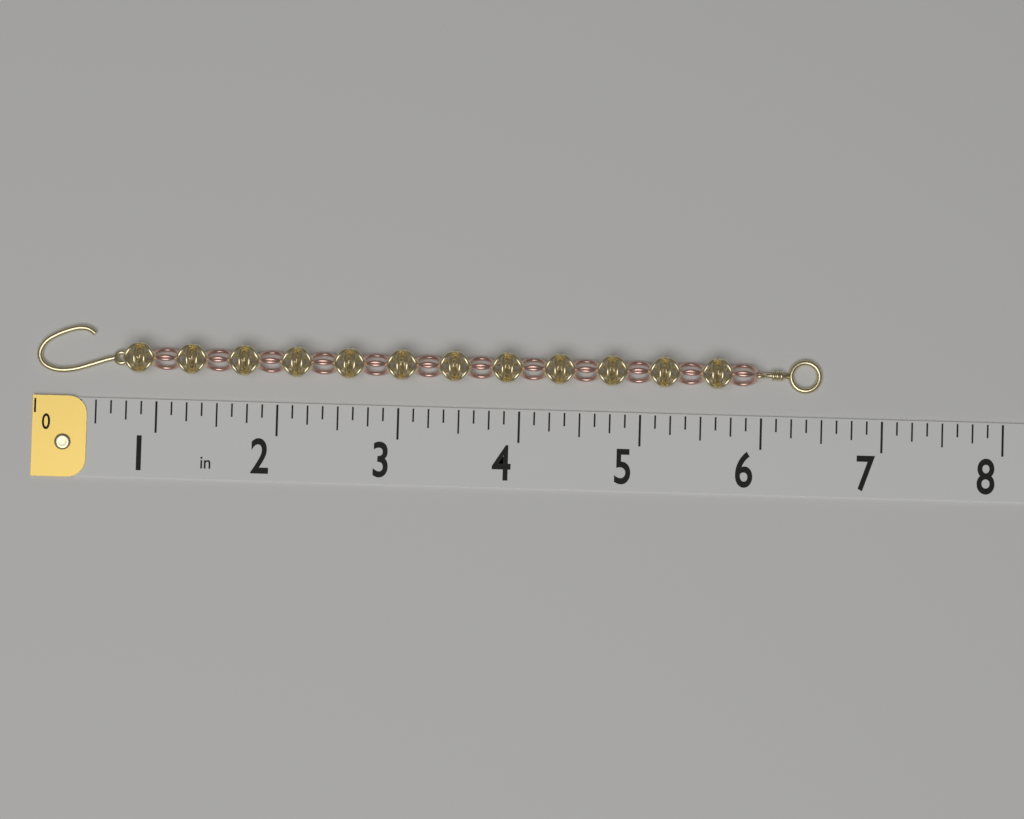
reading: 6.500 in
